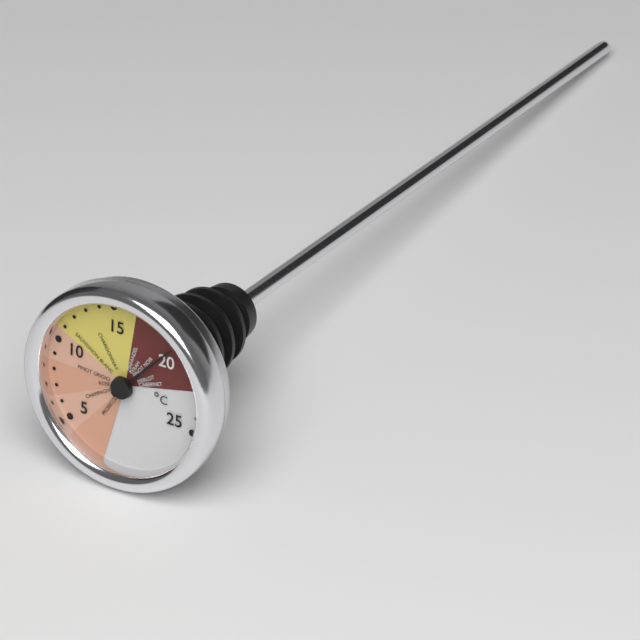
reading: 19.5 °C
